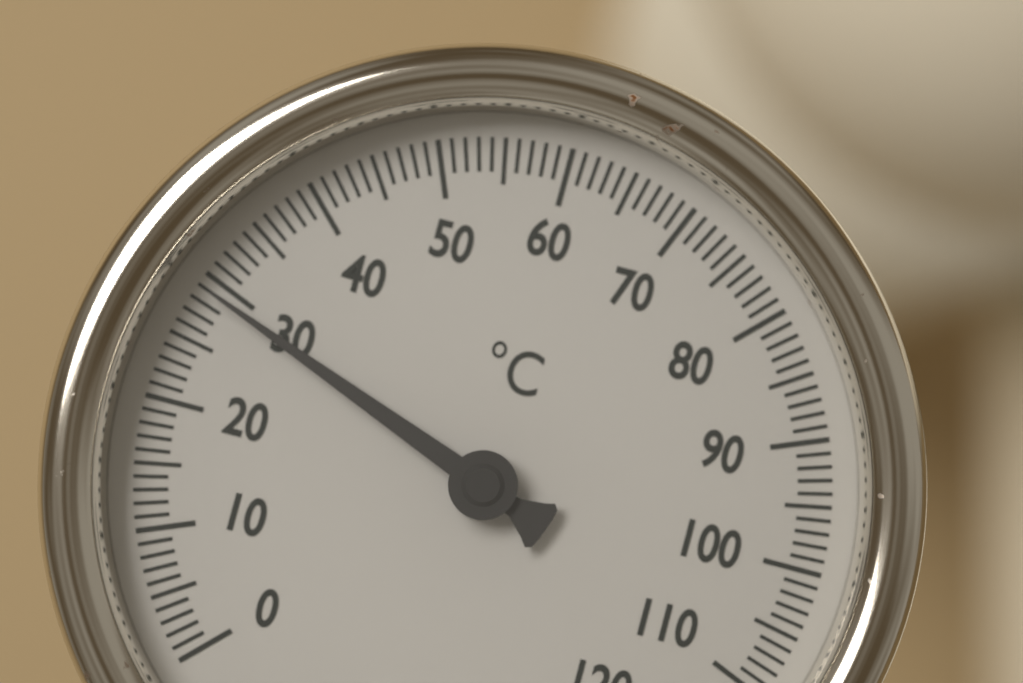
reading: 29 °C
